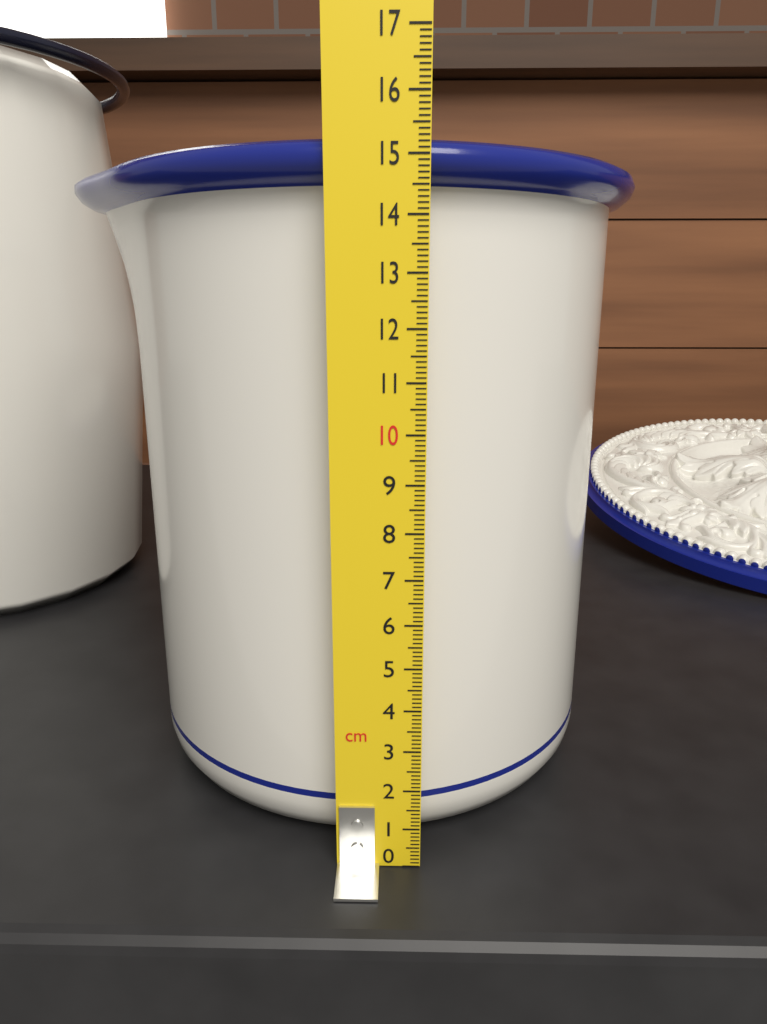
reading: 15.3 cm
